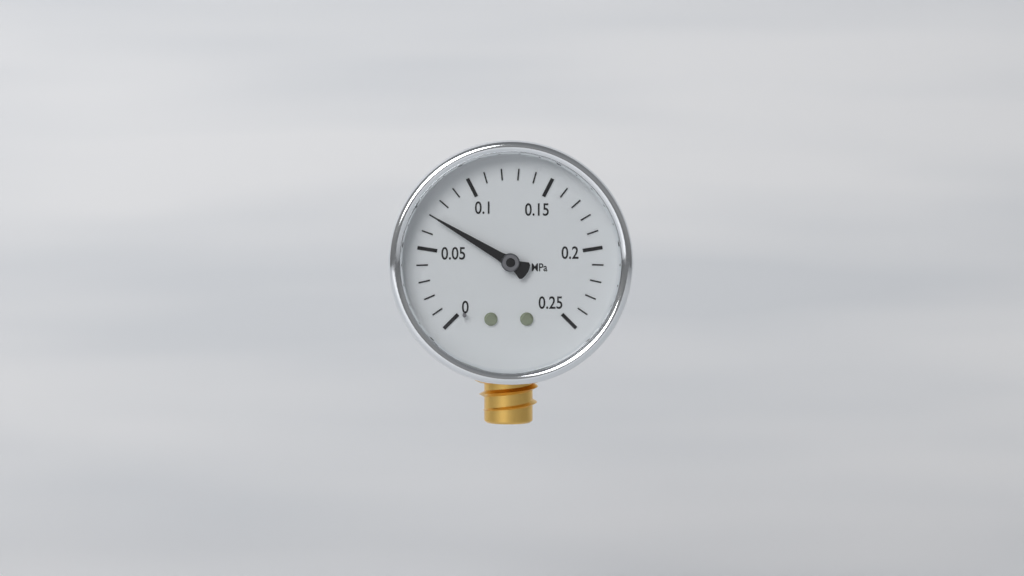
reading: 0.07 MPa
